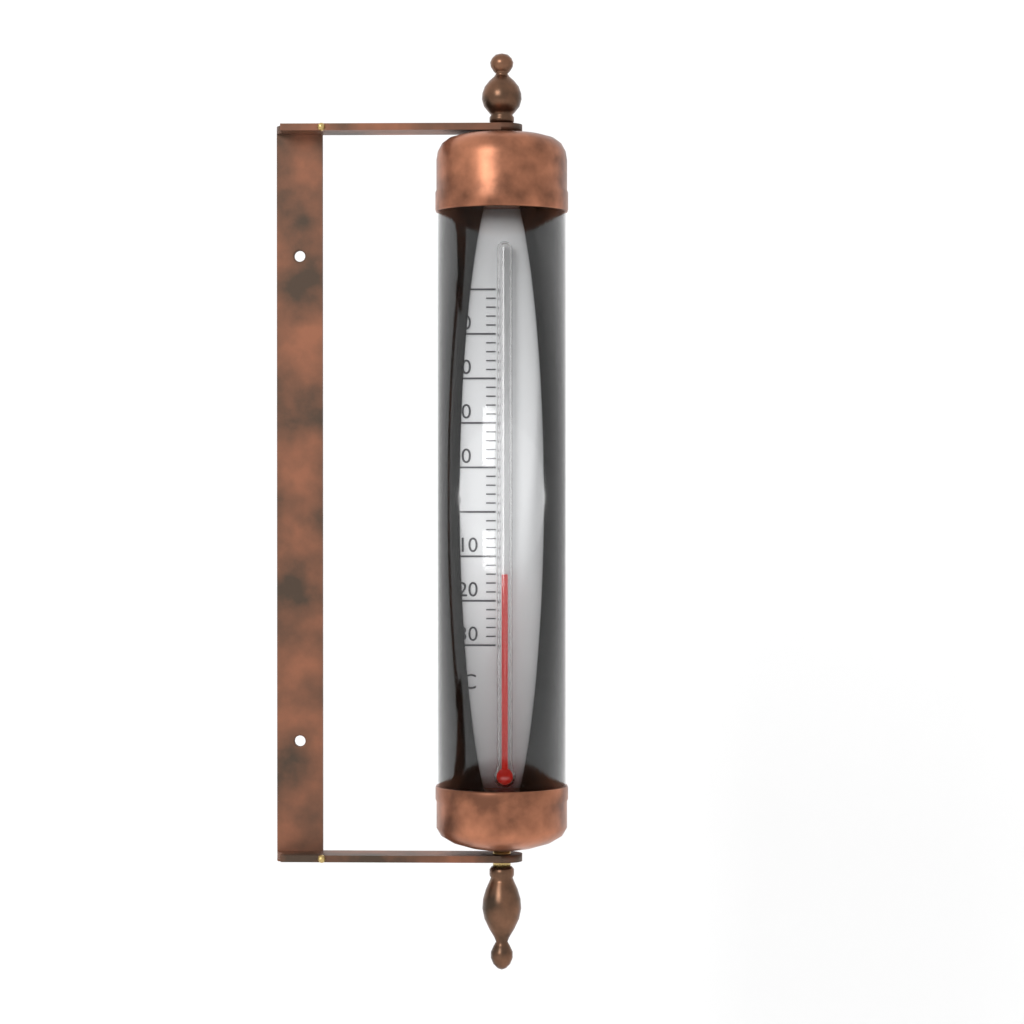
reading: -14 °C
